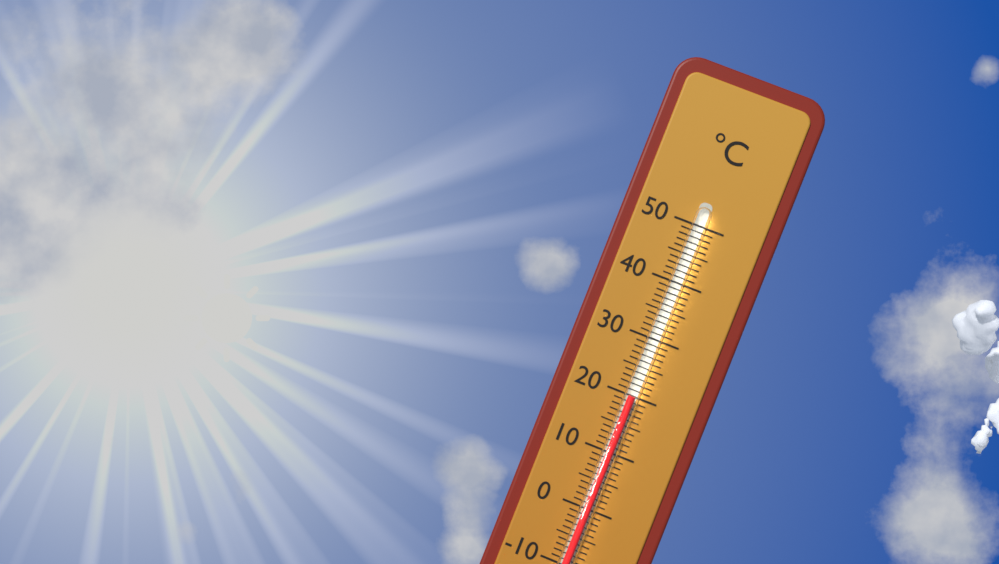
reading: 20 °C
